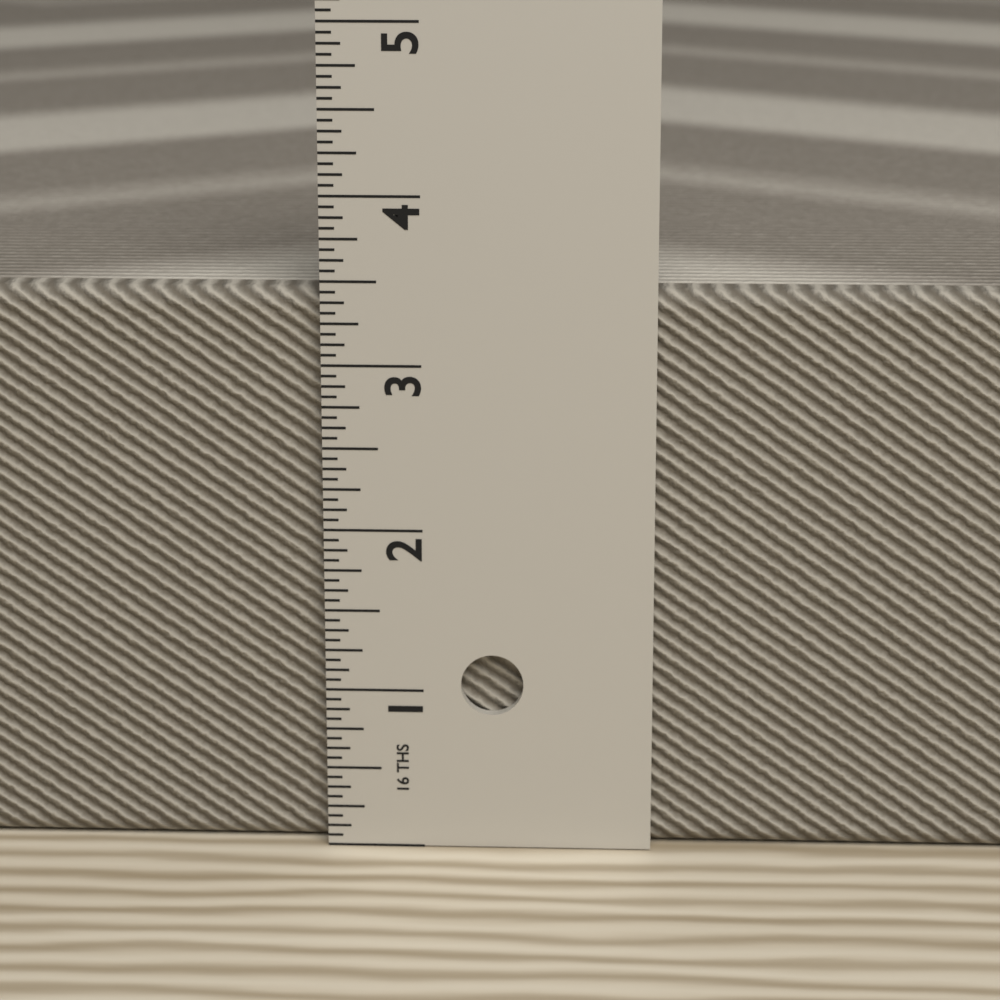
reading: 3.4375 in
